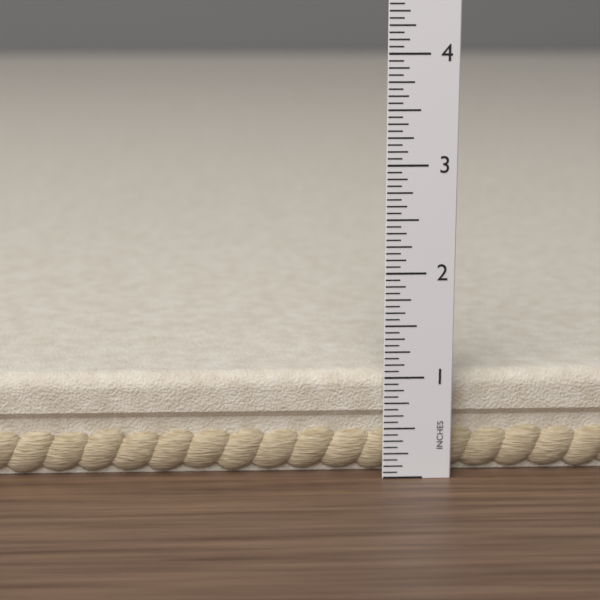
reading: 1.0000 in
